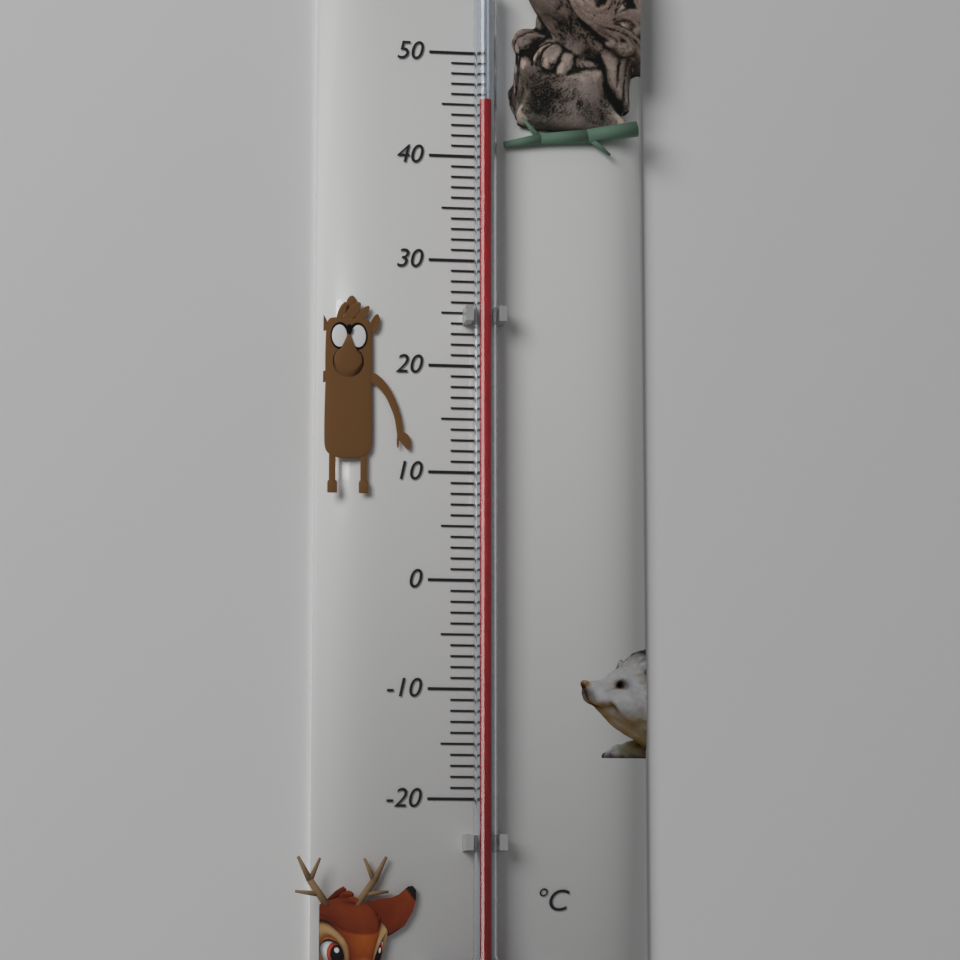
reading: 45 °C
